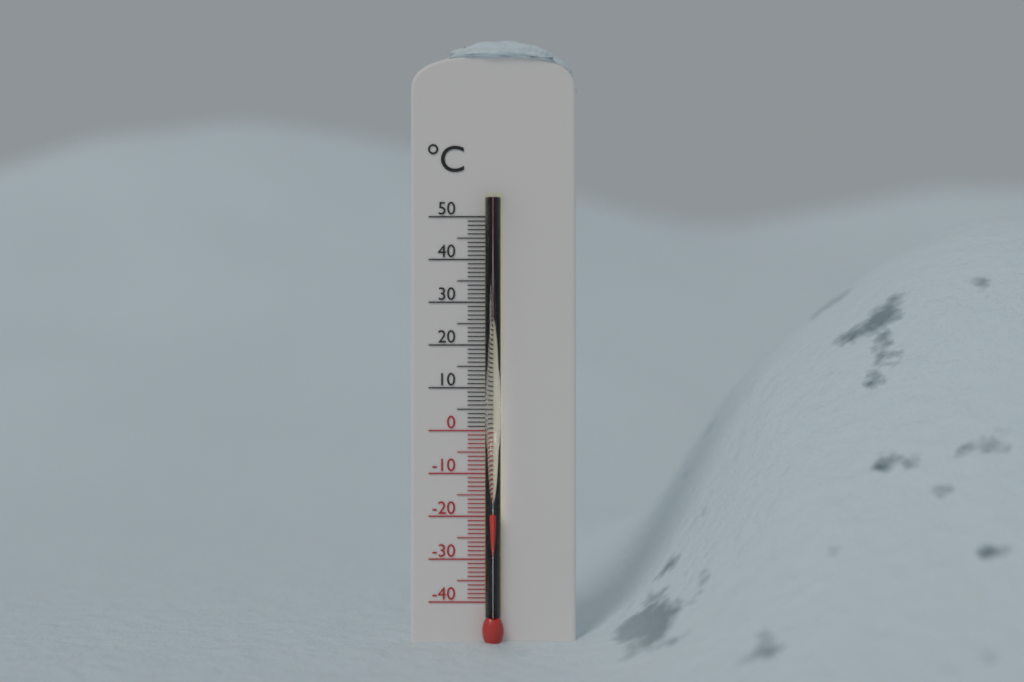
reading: -19 °C
